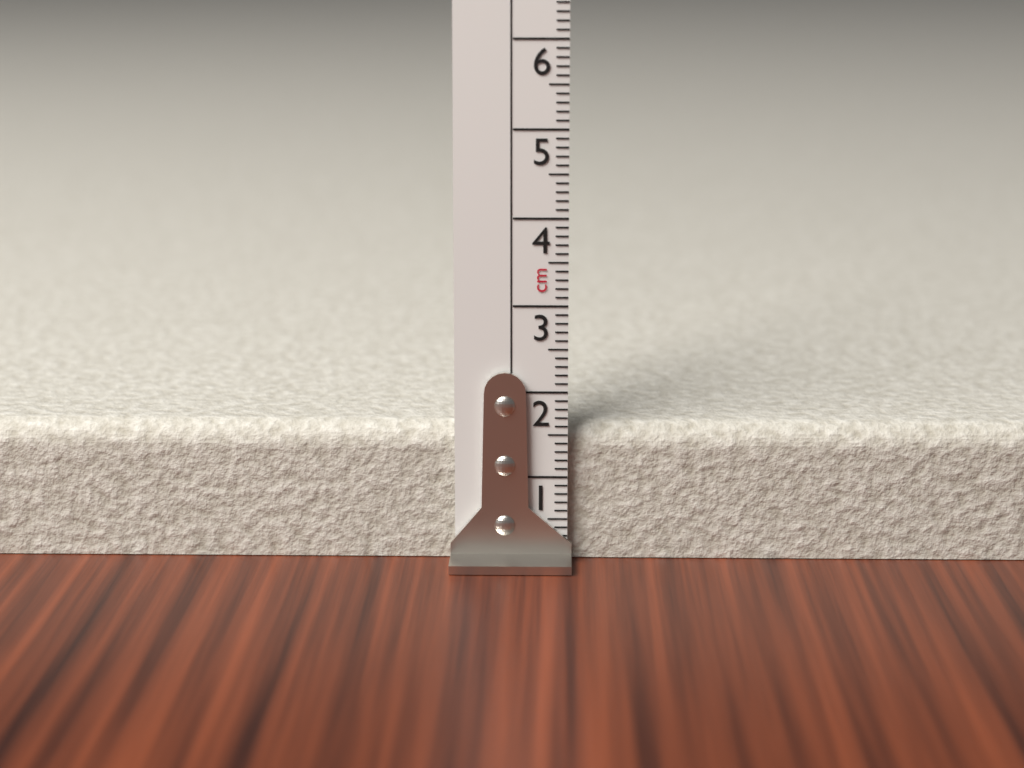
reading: 1.6 cm
